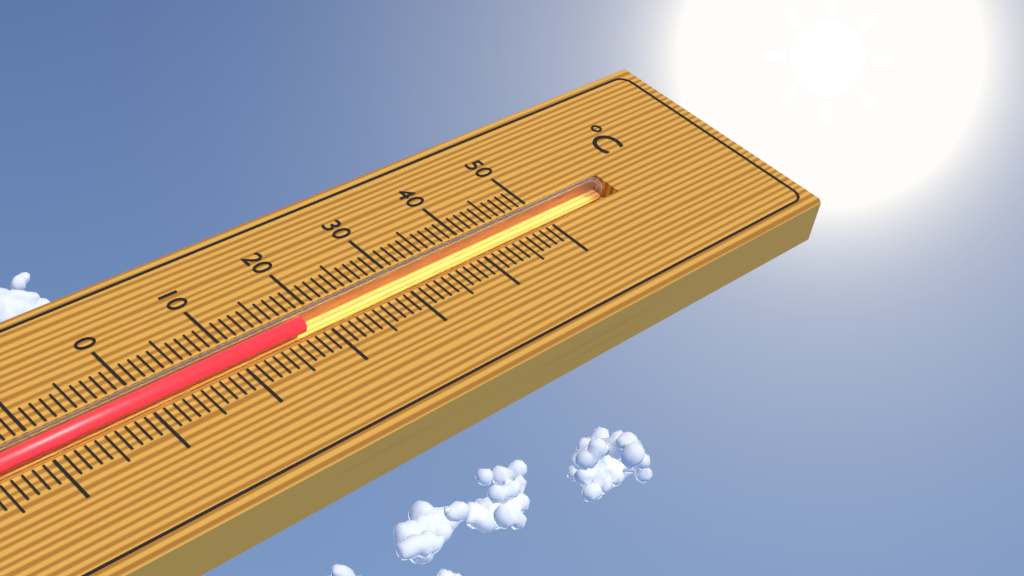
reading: 18 °C
